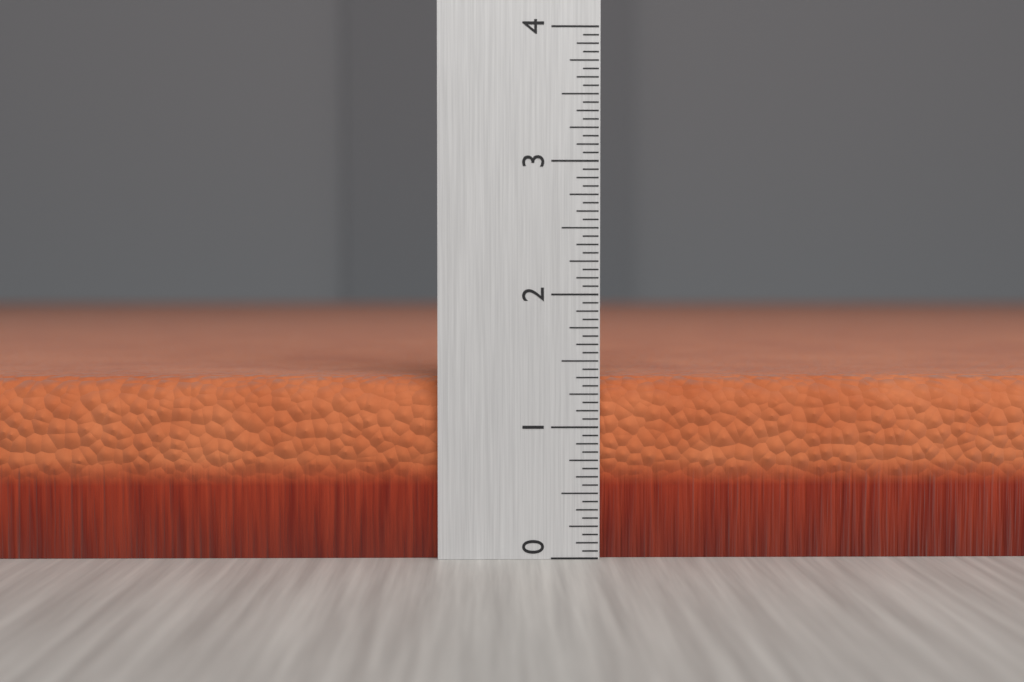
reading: 1.3750 (no unit)
